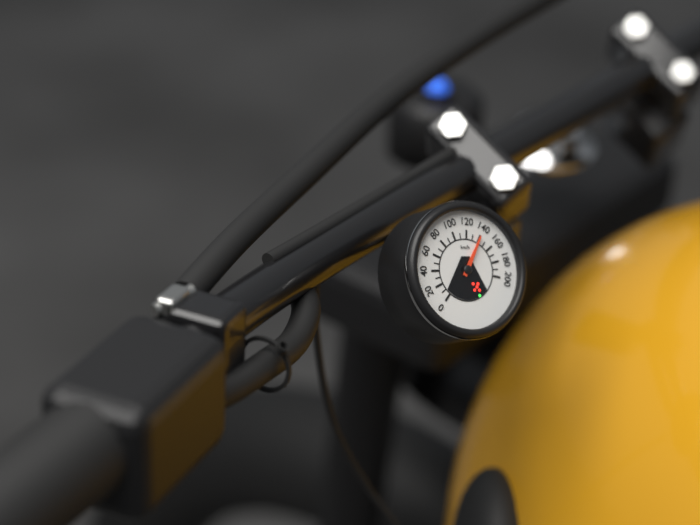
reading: 140 km/h
